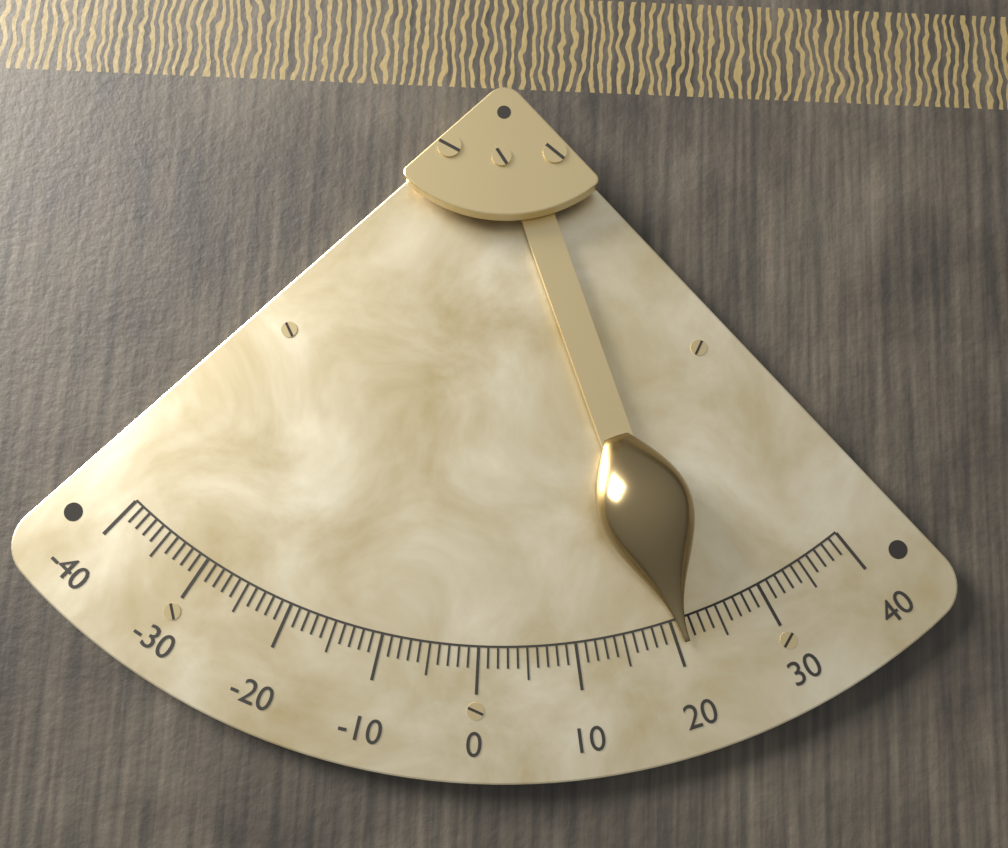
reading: 21 (no unit)
